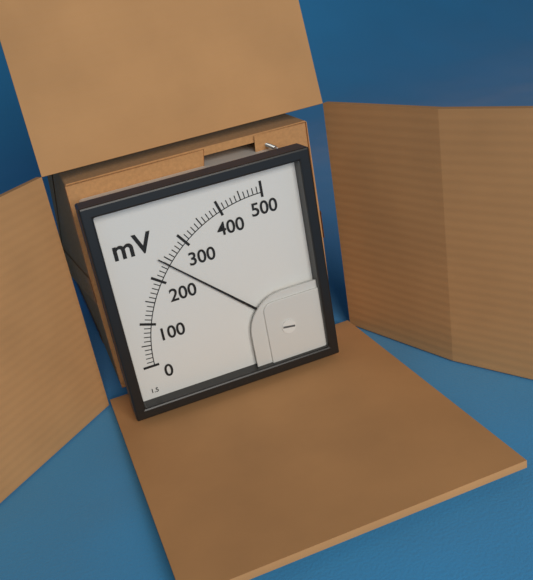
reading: 240 mV
